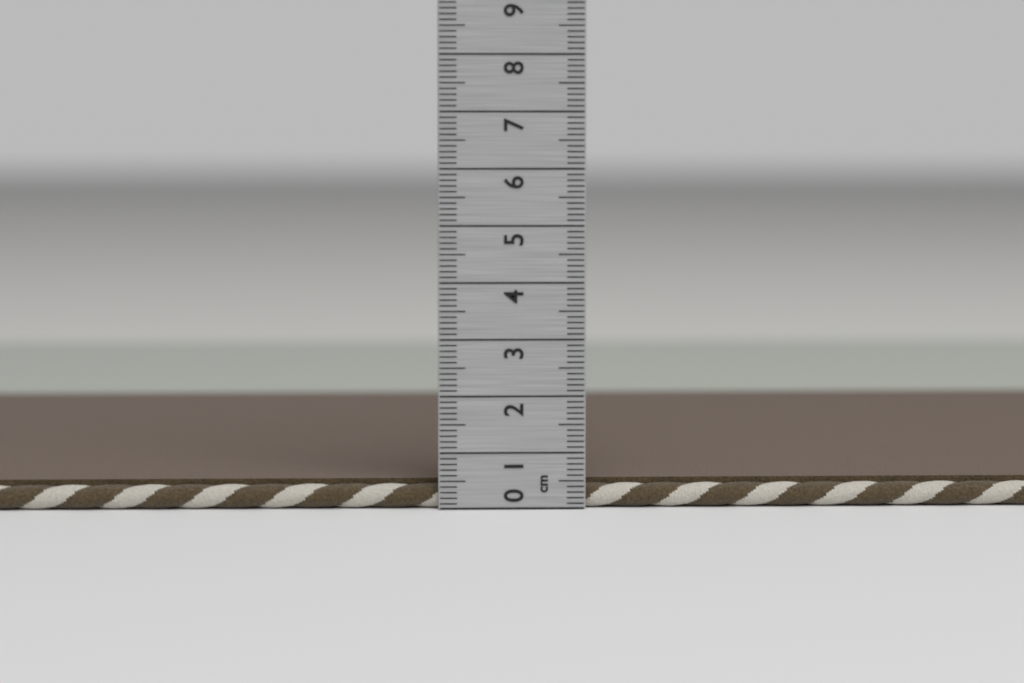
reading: 0.5 cm
